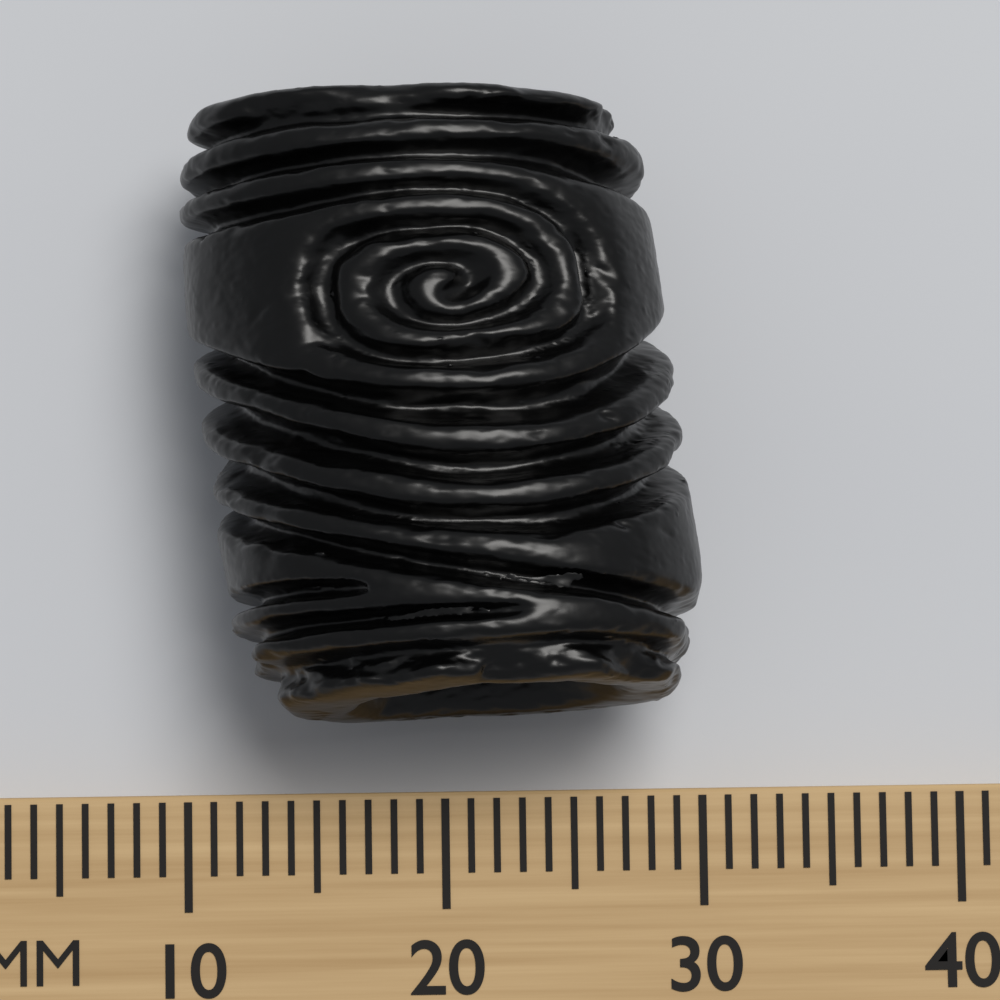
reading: 30 mm
